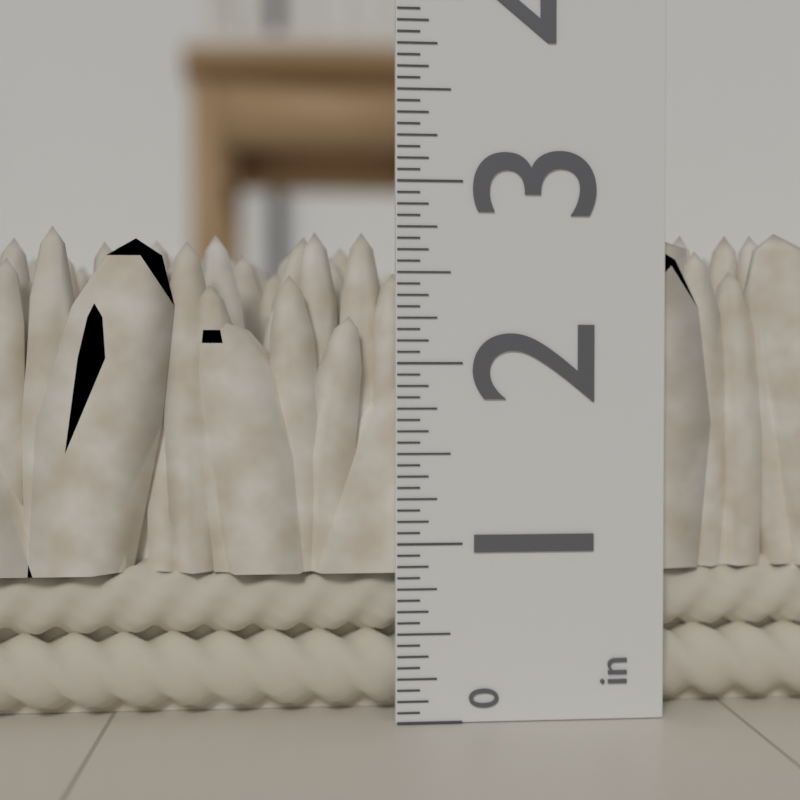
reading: 2.7500 in
